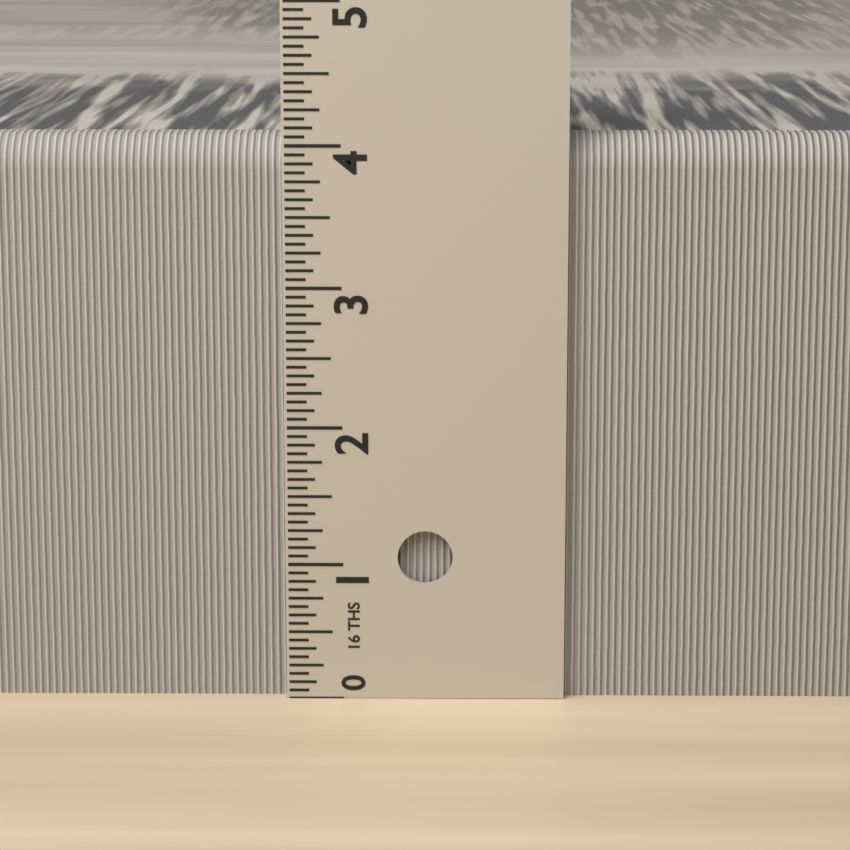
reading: 4.0625 in
